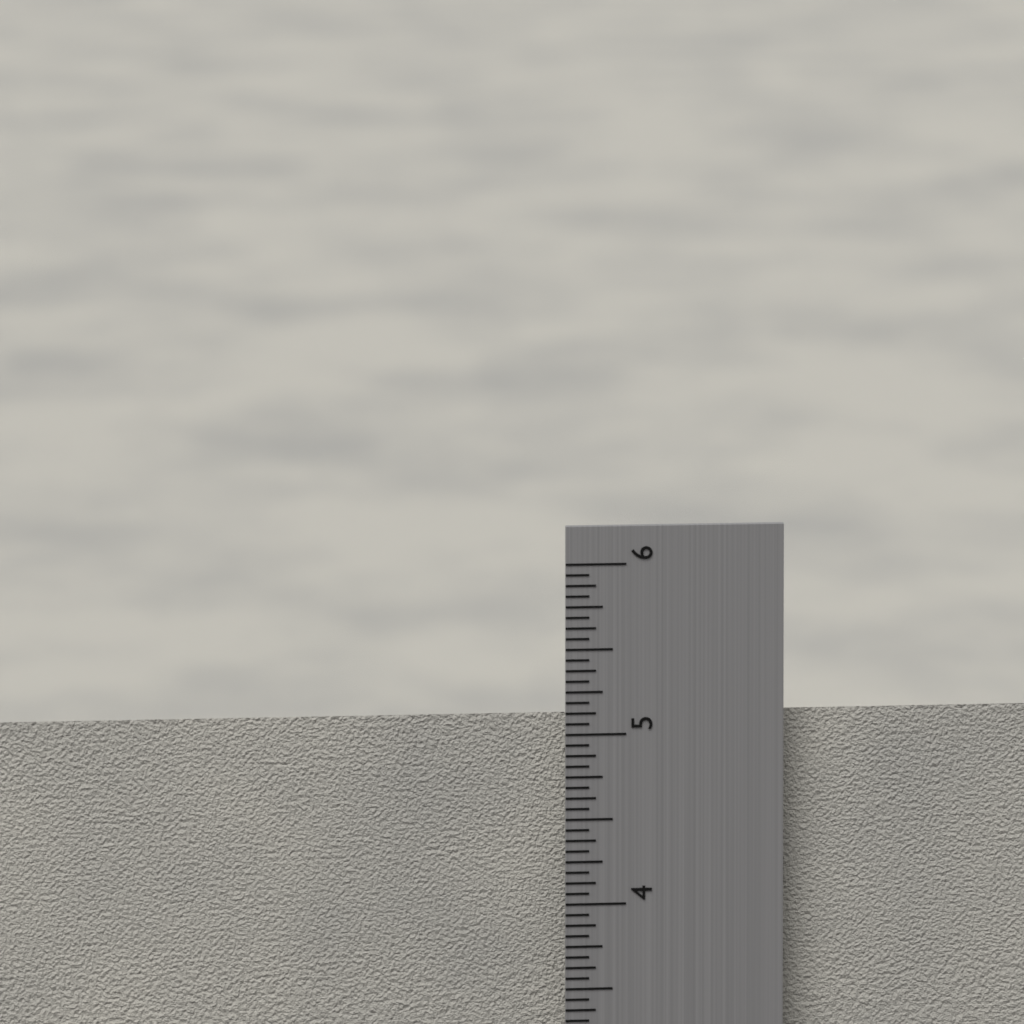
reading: 5.0625 in
